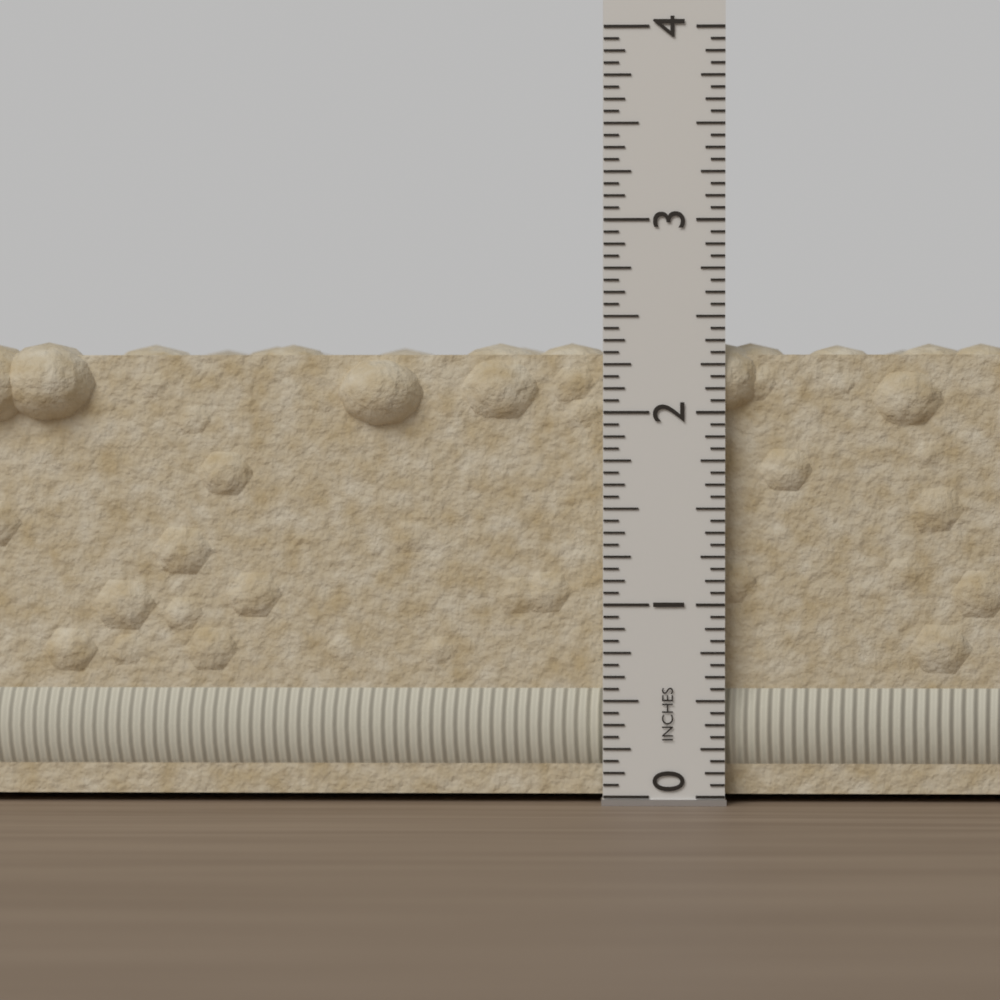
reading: 2.3750 in
